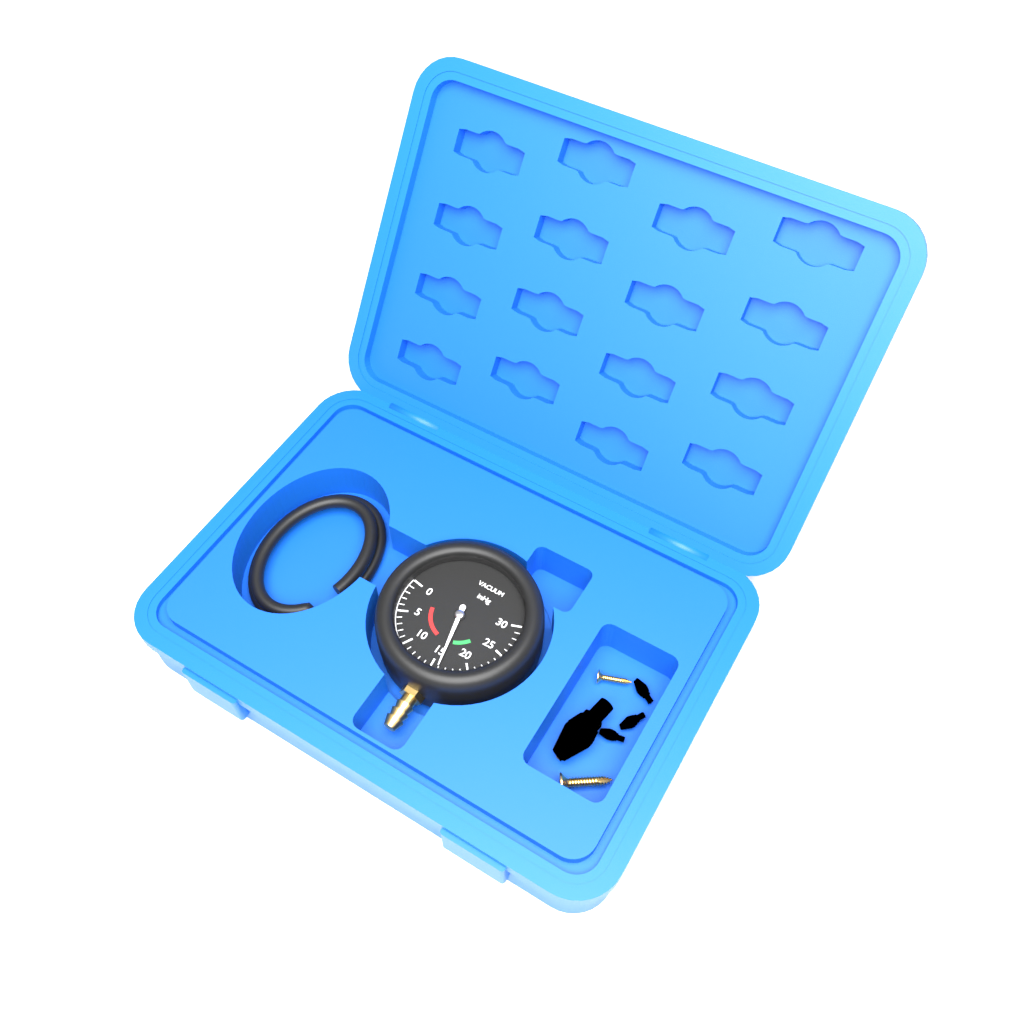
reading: 16 inHg
